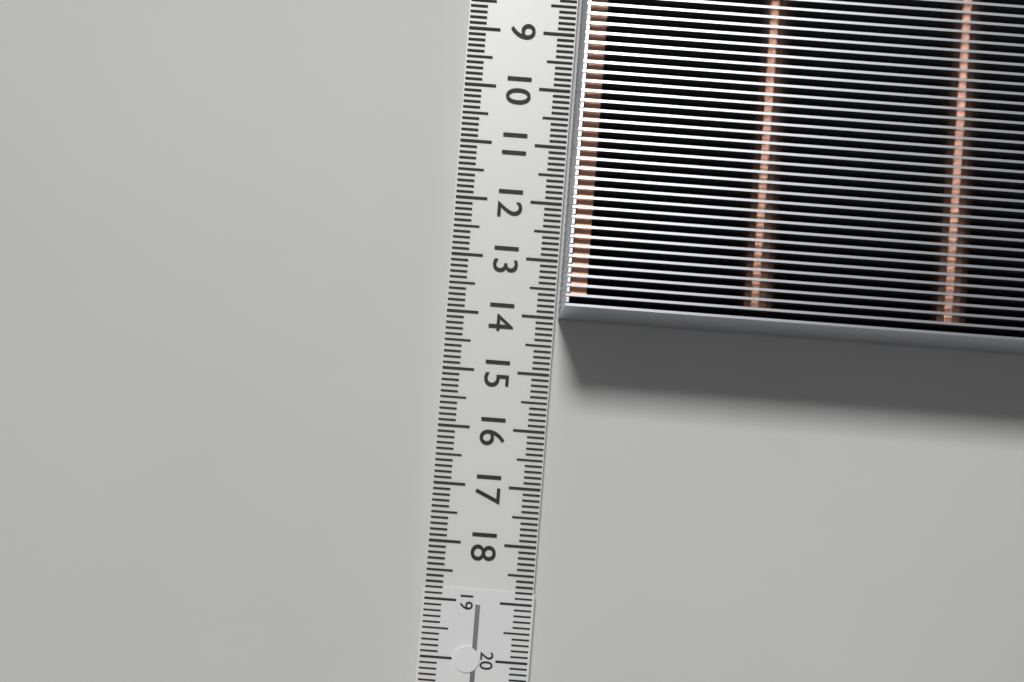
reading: 14.0 cm
